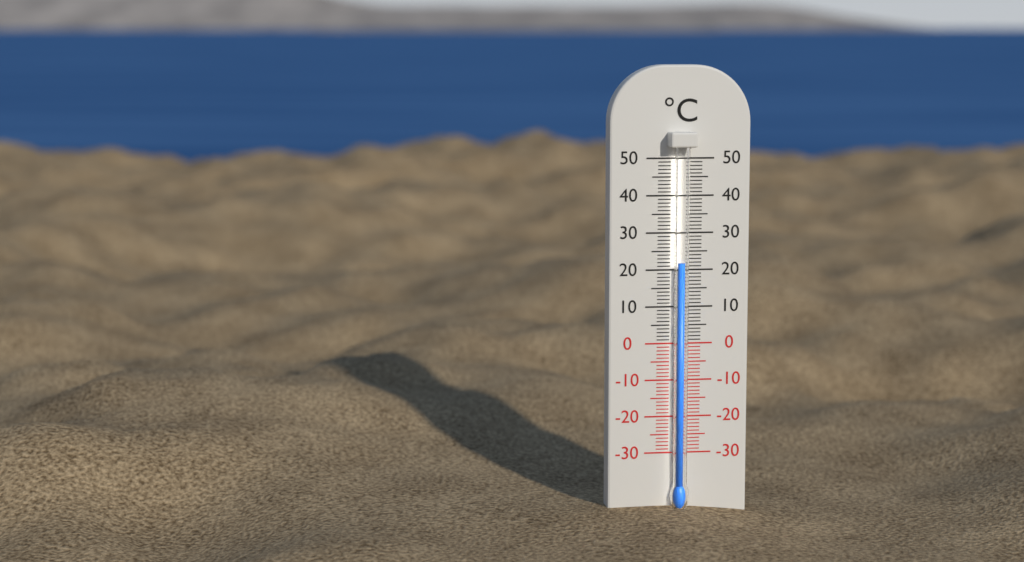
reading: 22 °C
